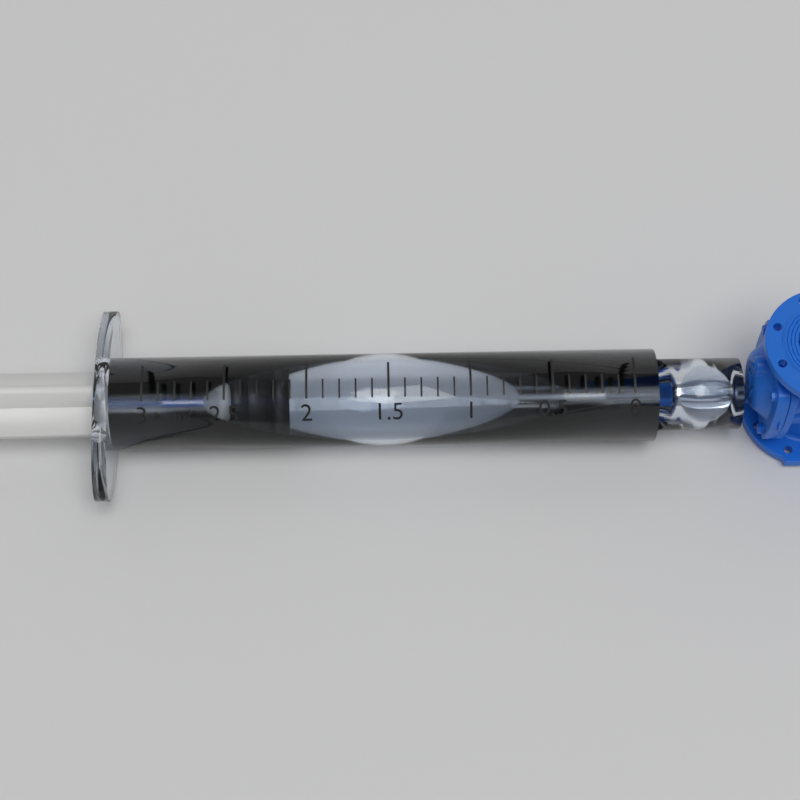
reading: 2.1 ml
